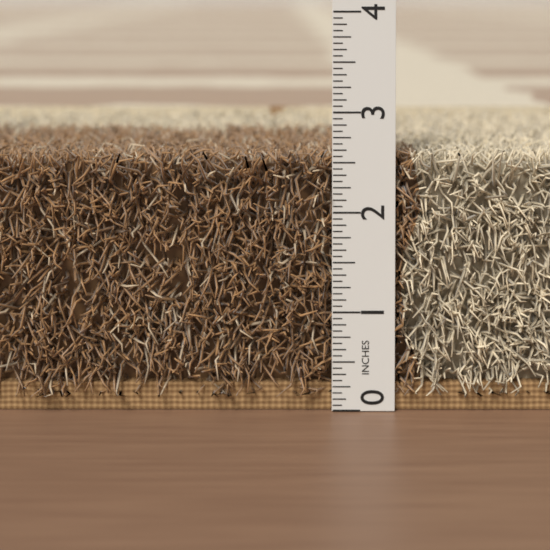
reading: 2.6250 in
